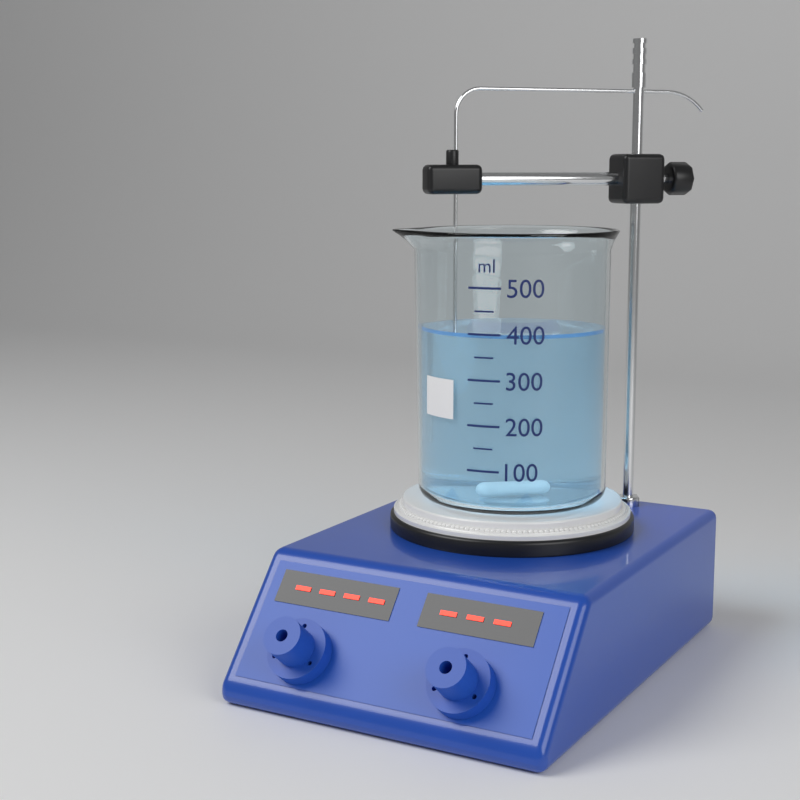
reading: 400 ml
